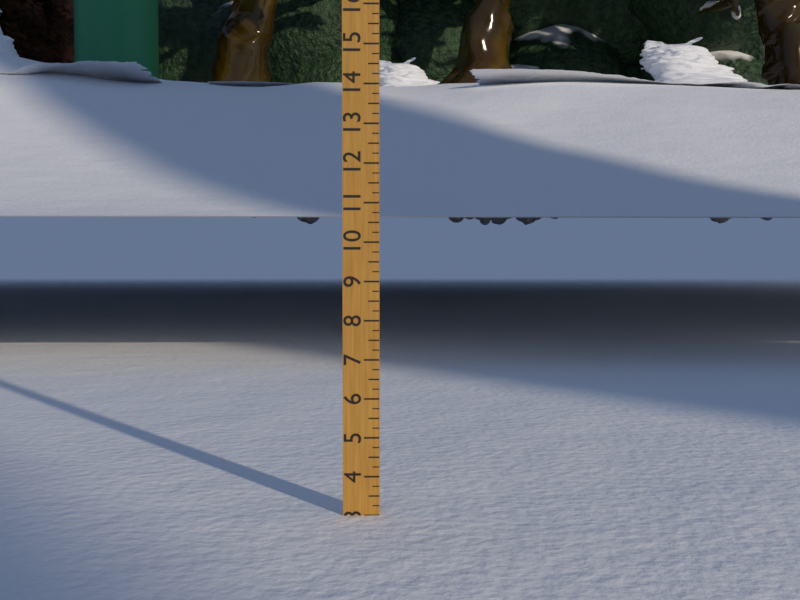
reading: 3.00 (no unit)
